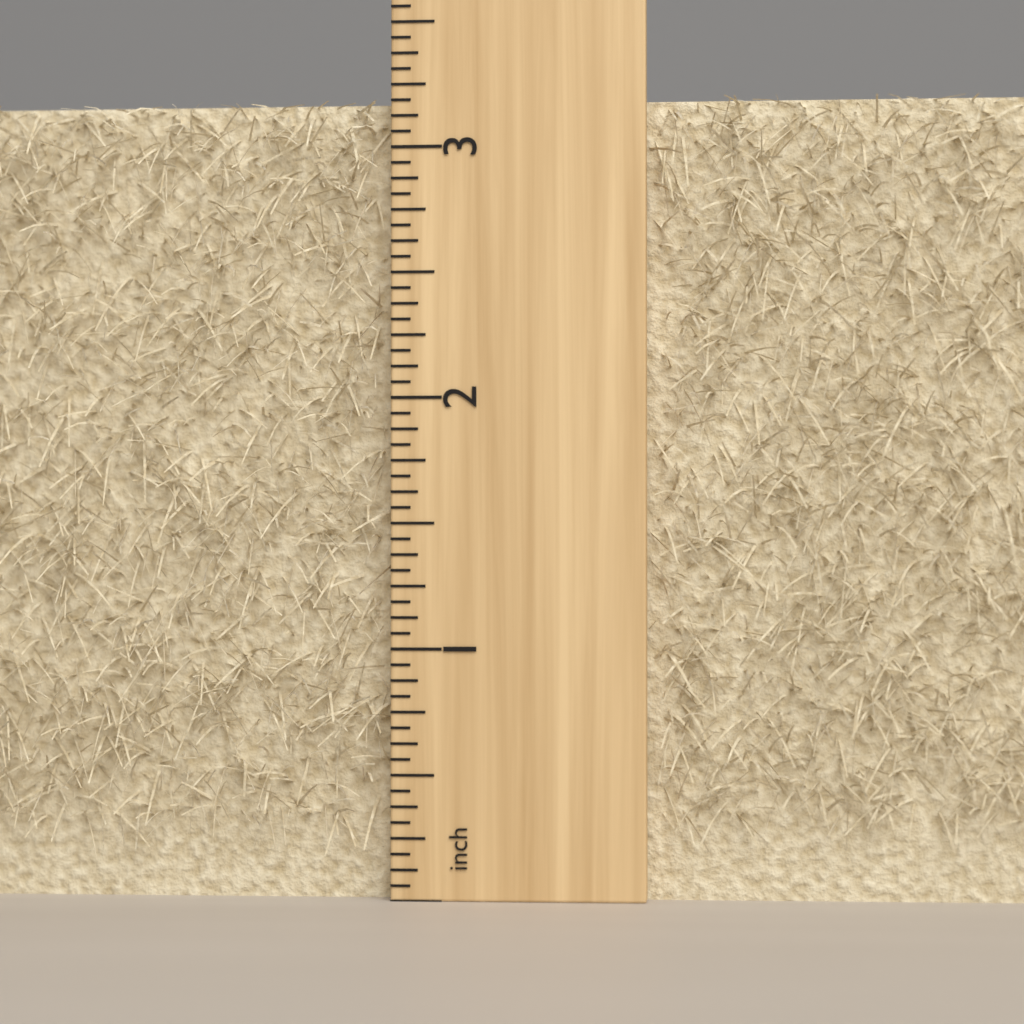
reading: 3.1875 inch
